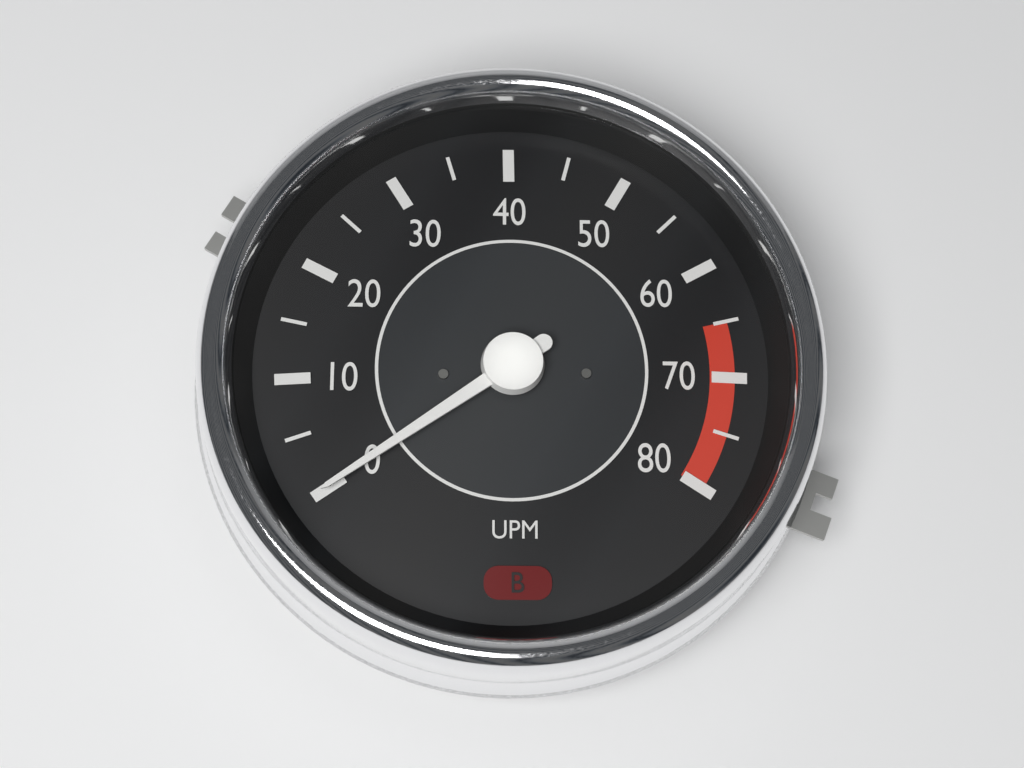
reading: 0 UPM
